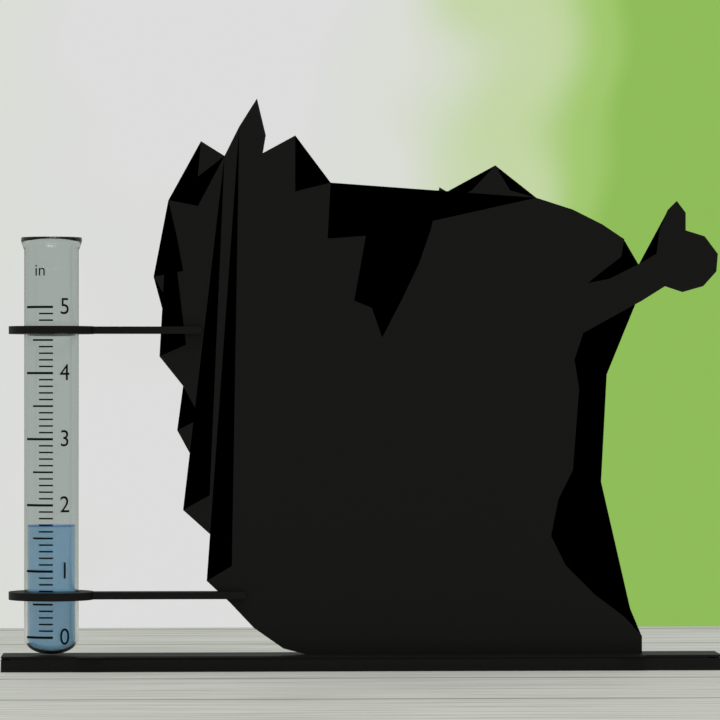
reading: 1.7 in
